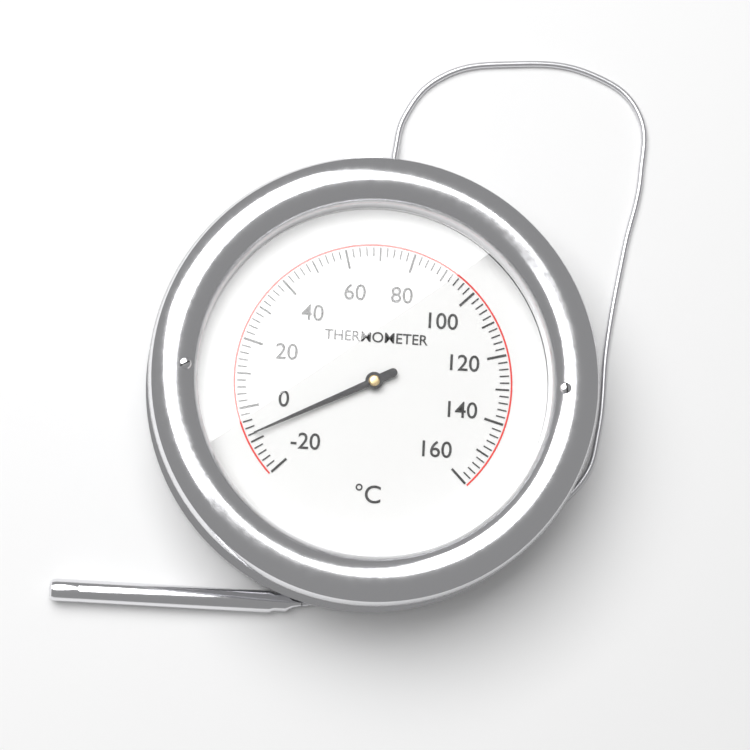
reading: -8 °C
